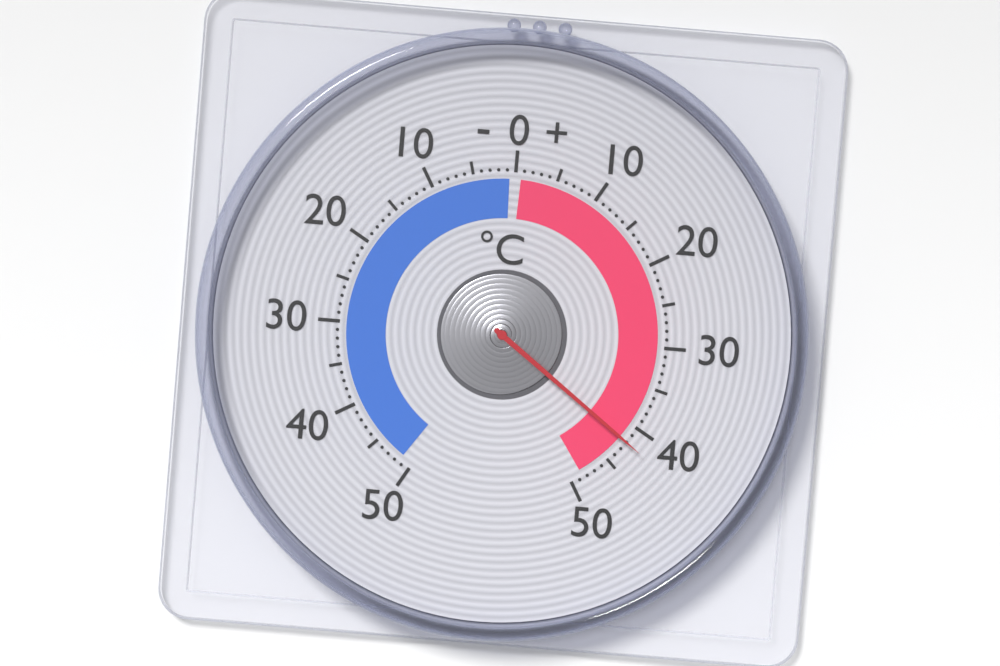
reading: 42 °C
